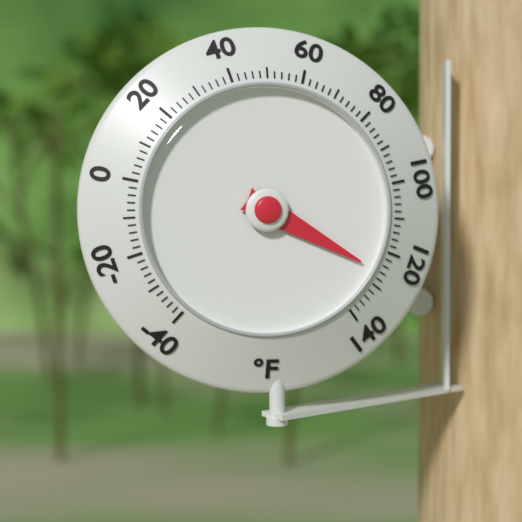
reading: 126 °F
